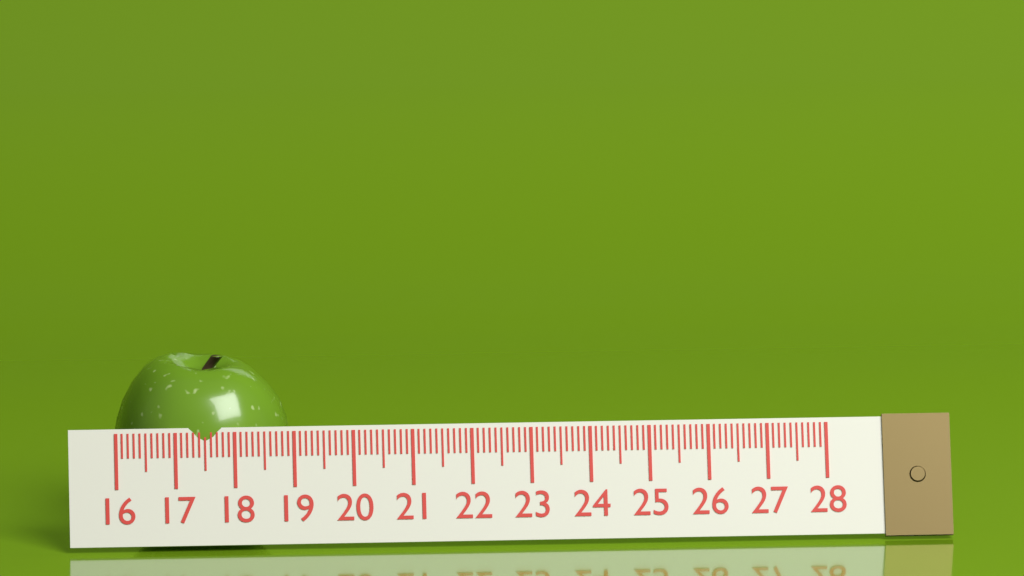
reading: 19.0 (no unit)
